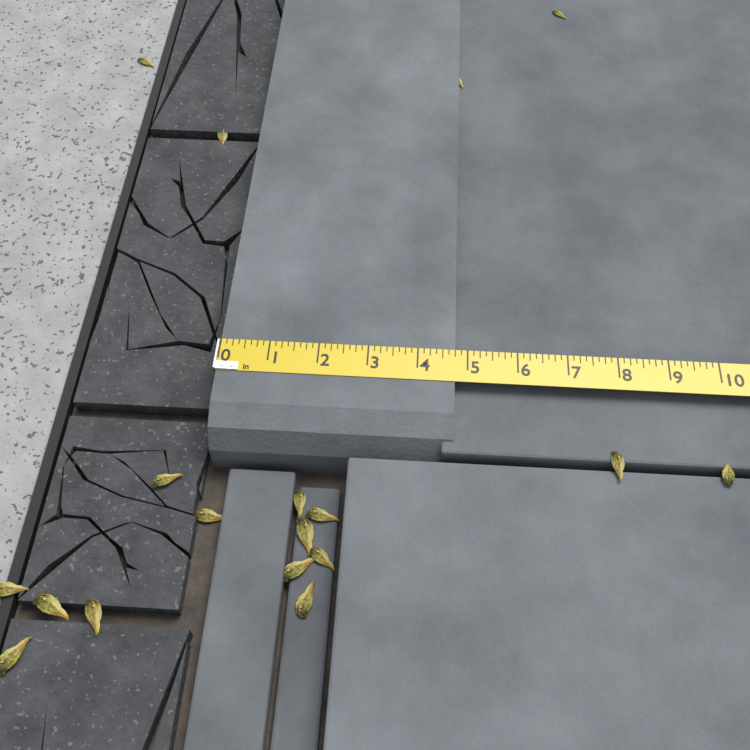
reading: 4.750 in
